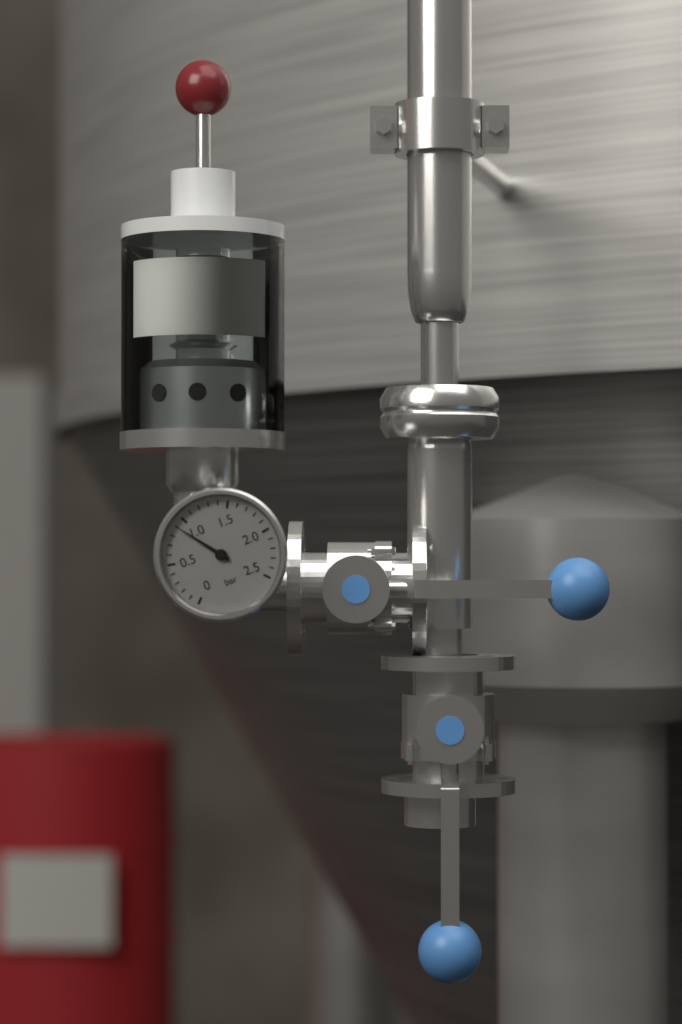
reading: 0.9 bar
